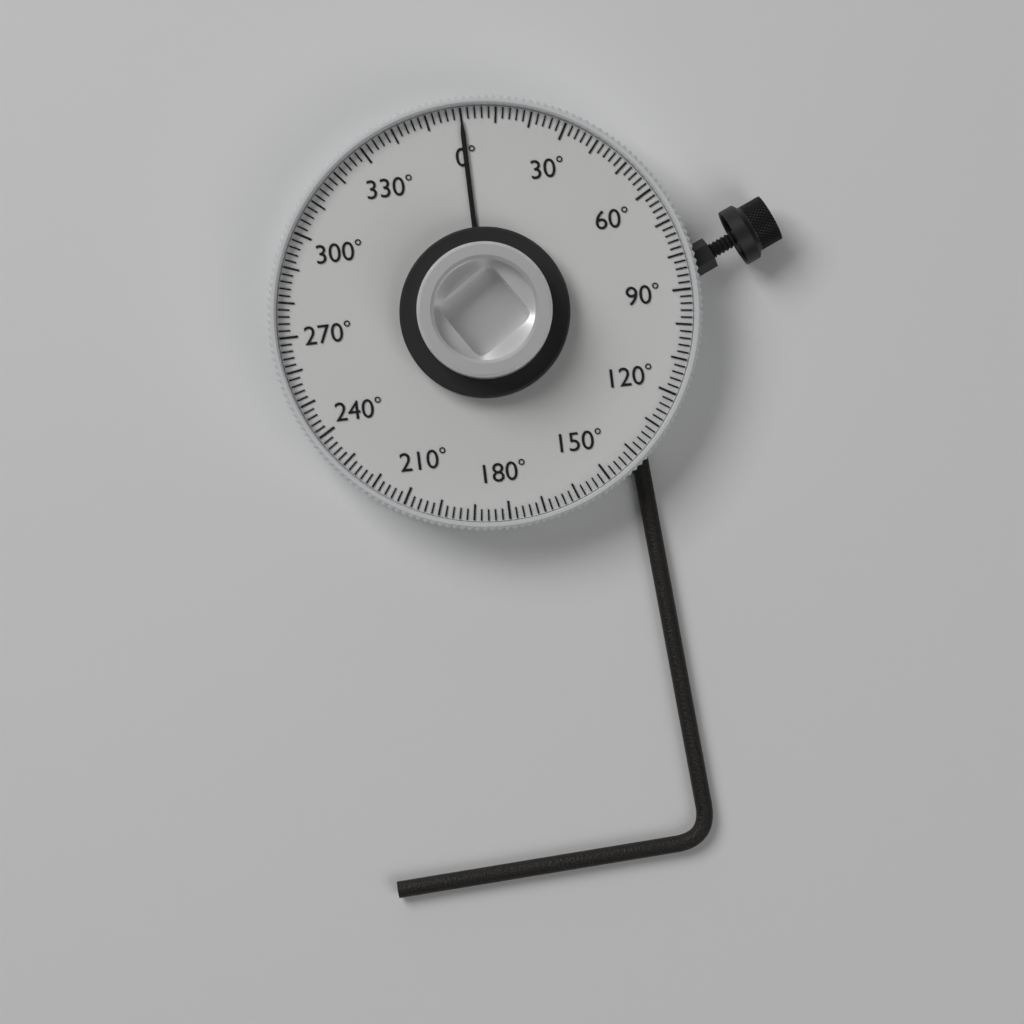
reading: 0 °
